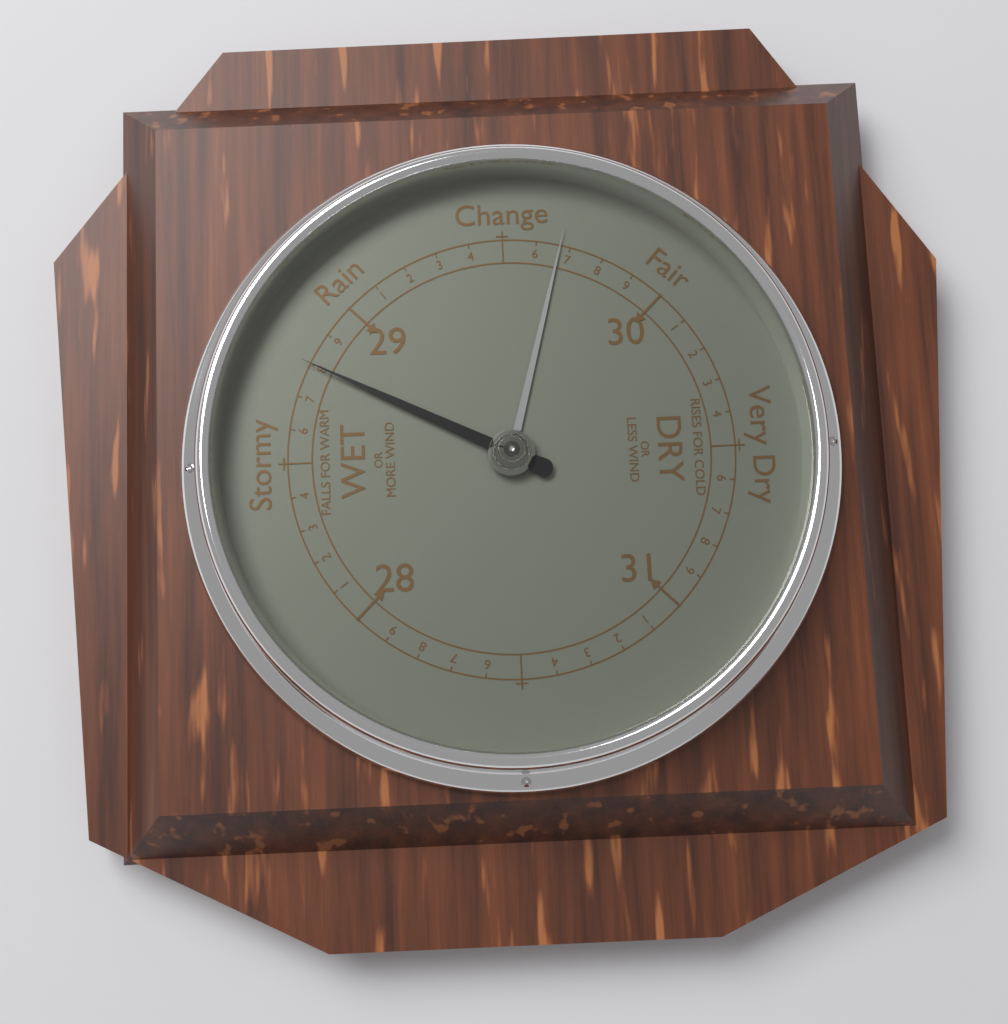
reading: 28.8 inHg
